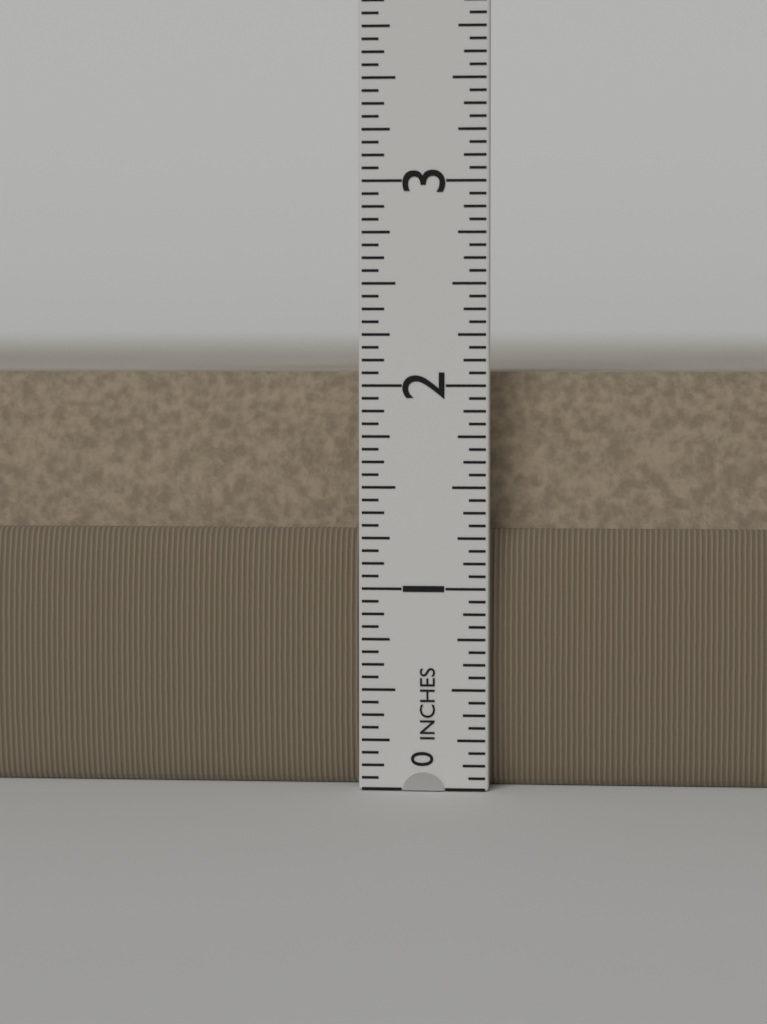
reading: 2.0625 in
